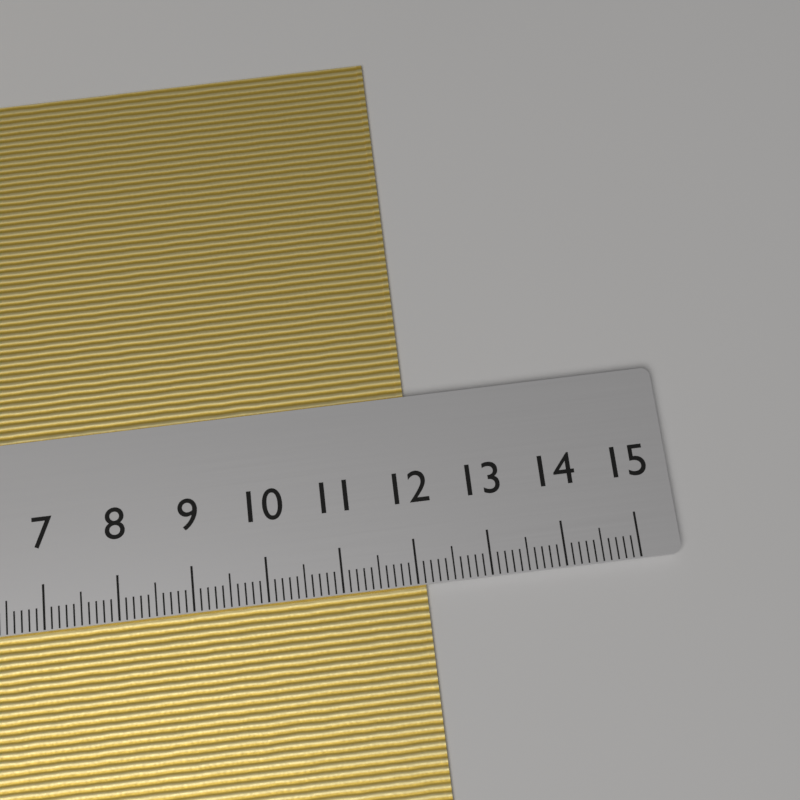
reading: 12.1 cm
